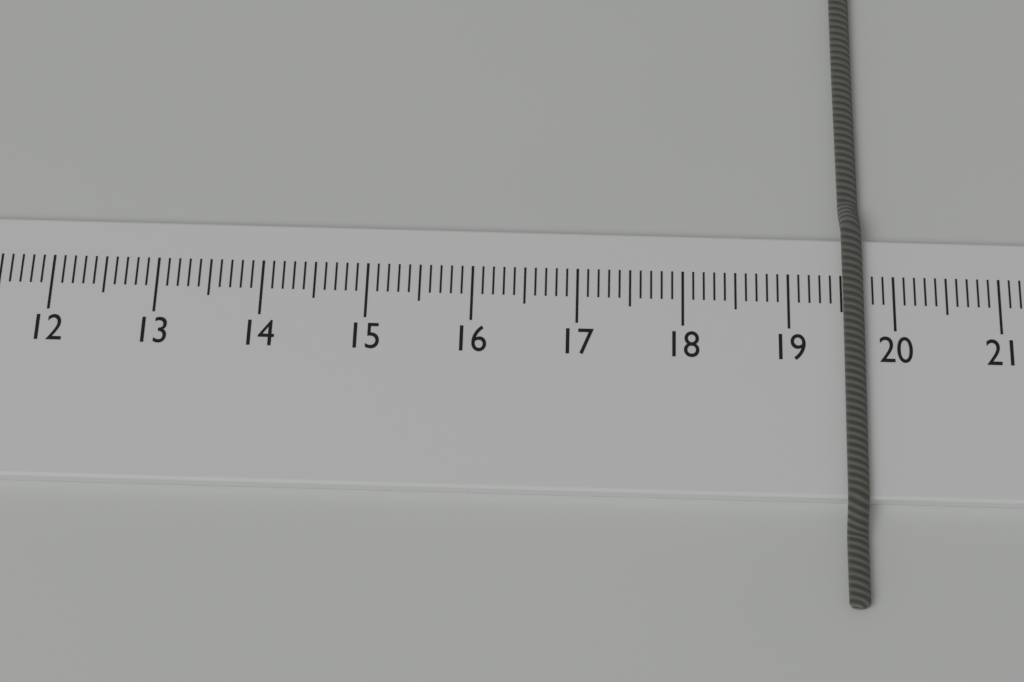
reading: 19.7 cm
